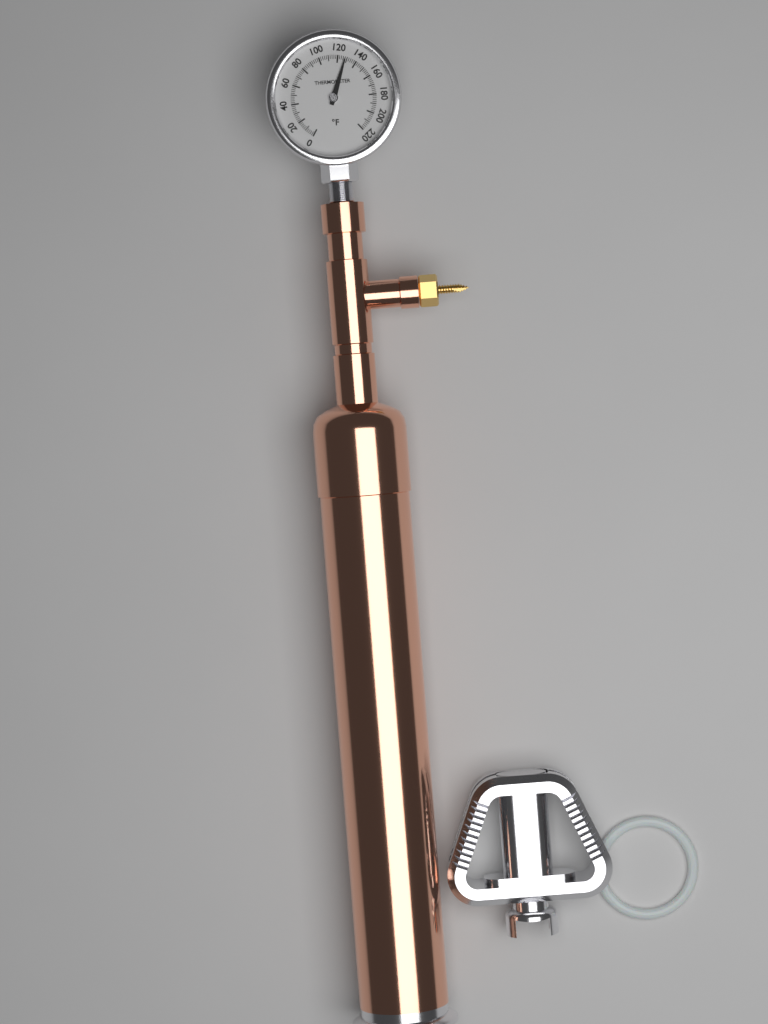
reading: 128 °F
